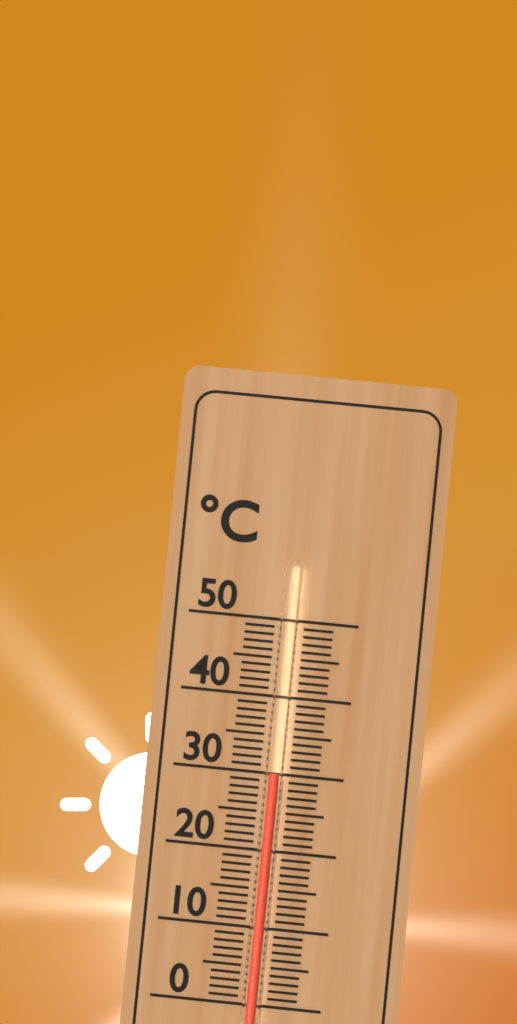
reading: 30 °C
